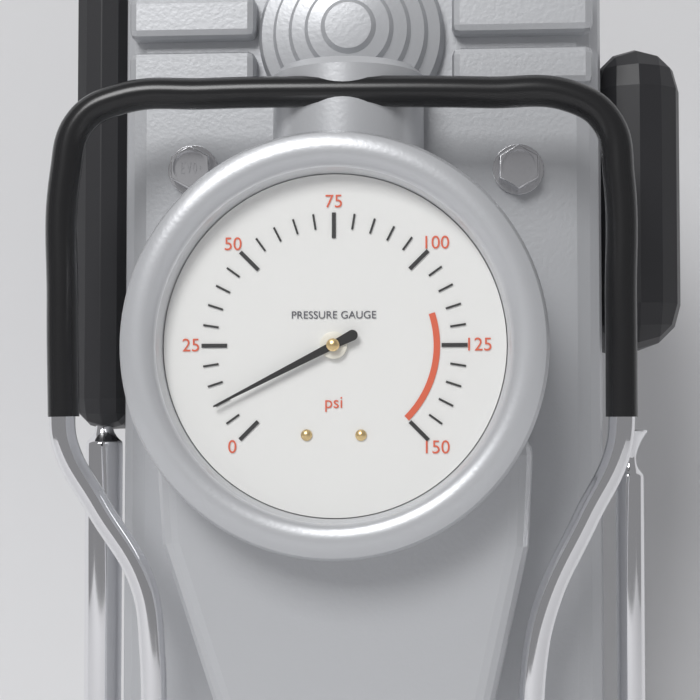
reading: 10 psi
